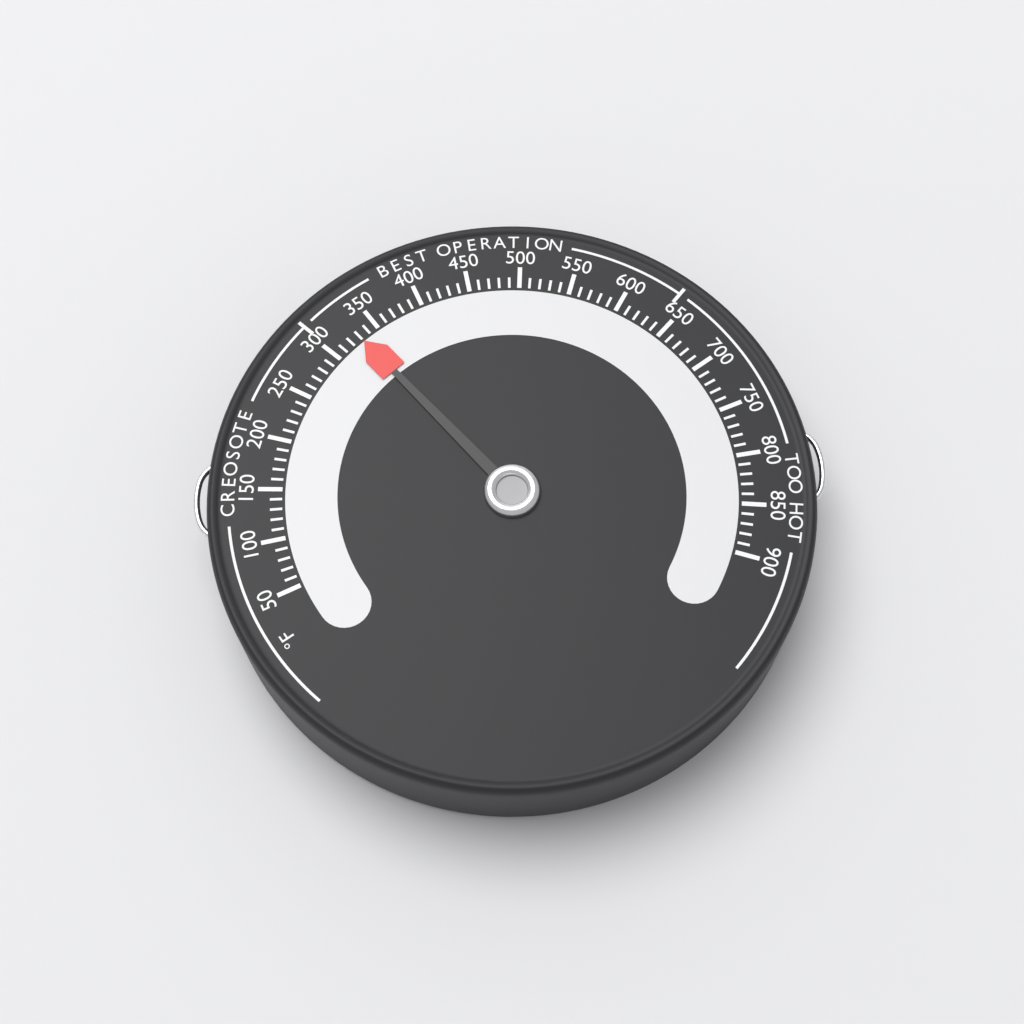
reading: 330 °F
